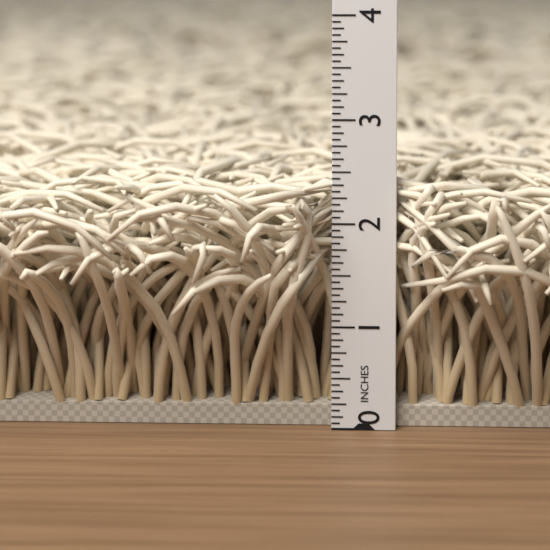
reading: 2.4375 in
